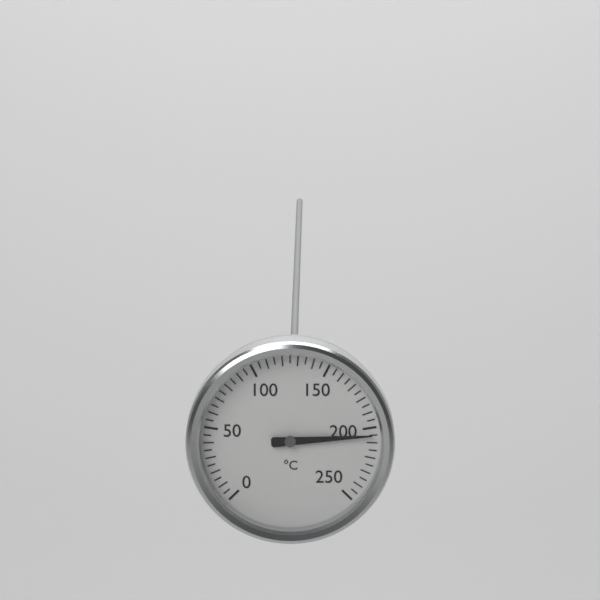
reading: 205 °C
